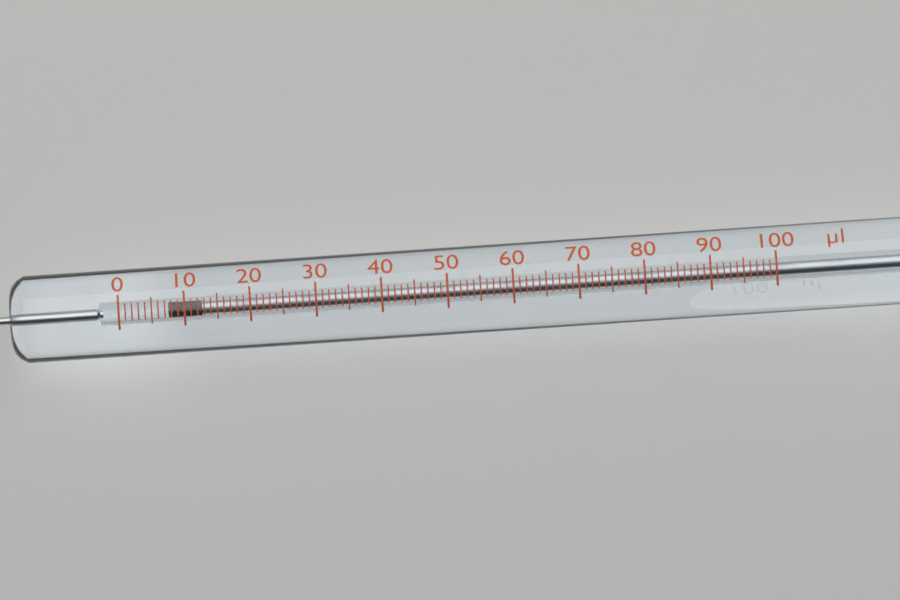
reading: 8 µl
